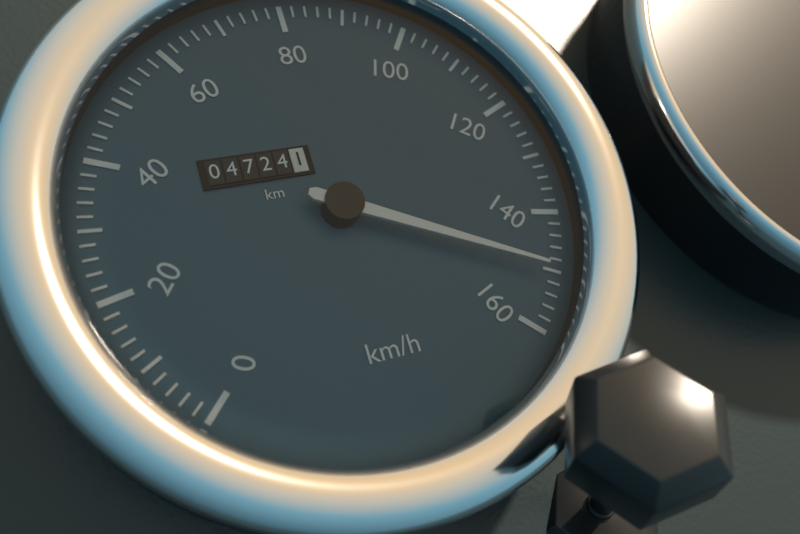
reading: 150 km/h
